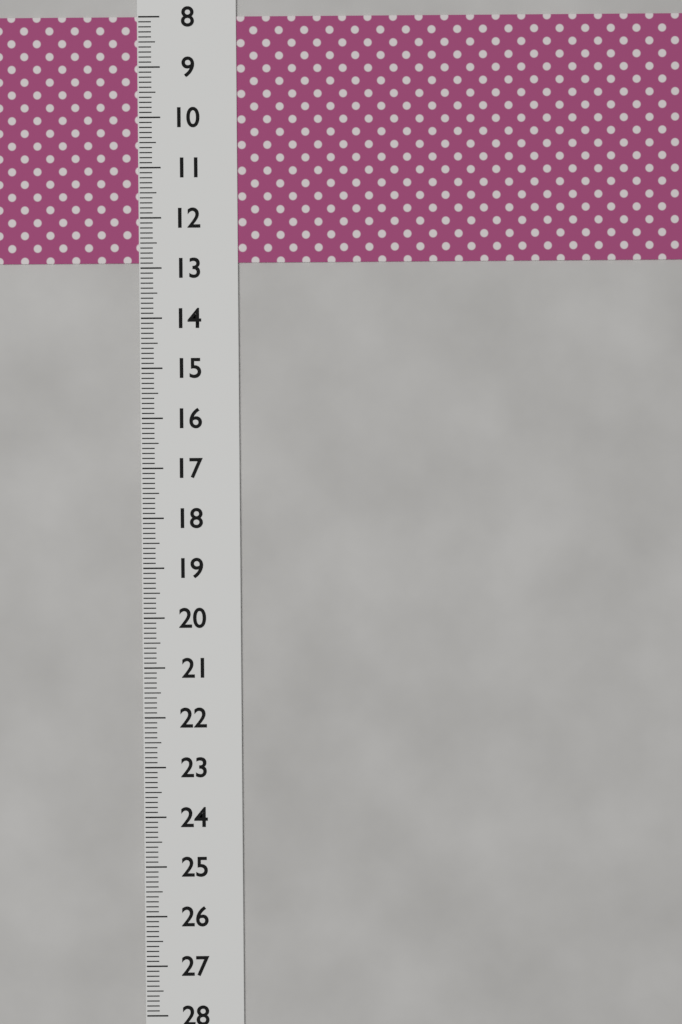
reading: 12.9 (no unit)
